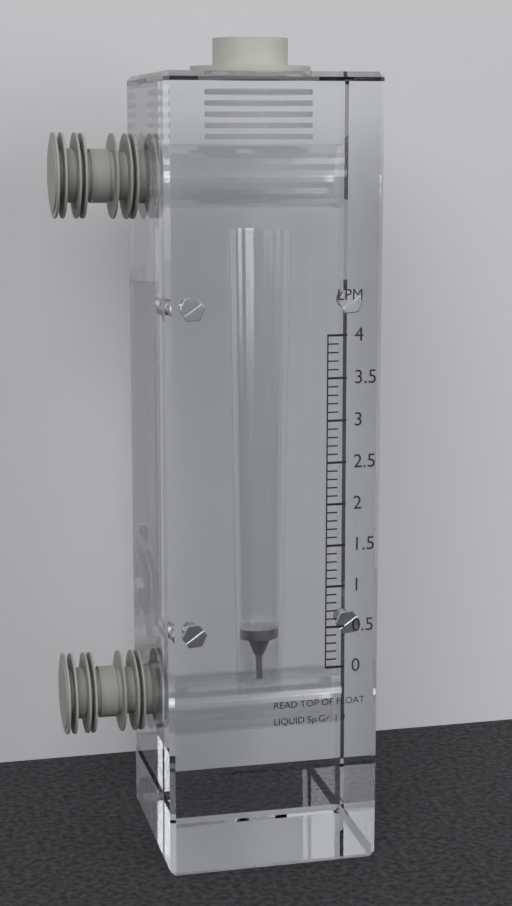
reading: 0.3 LPM
